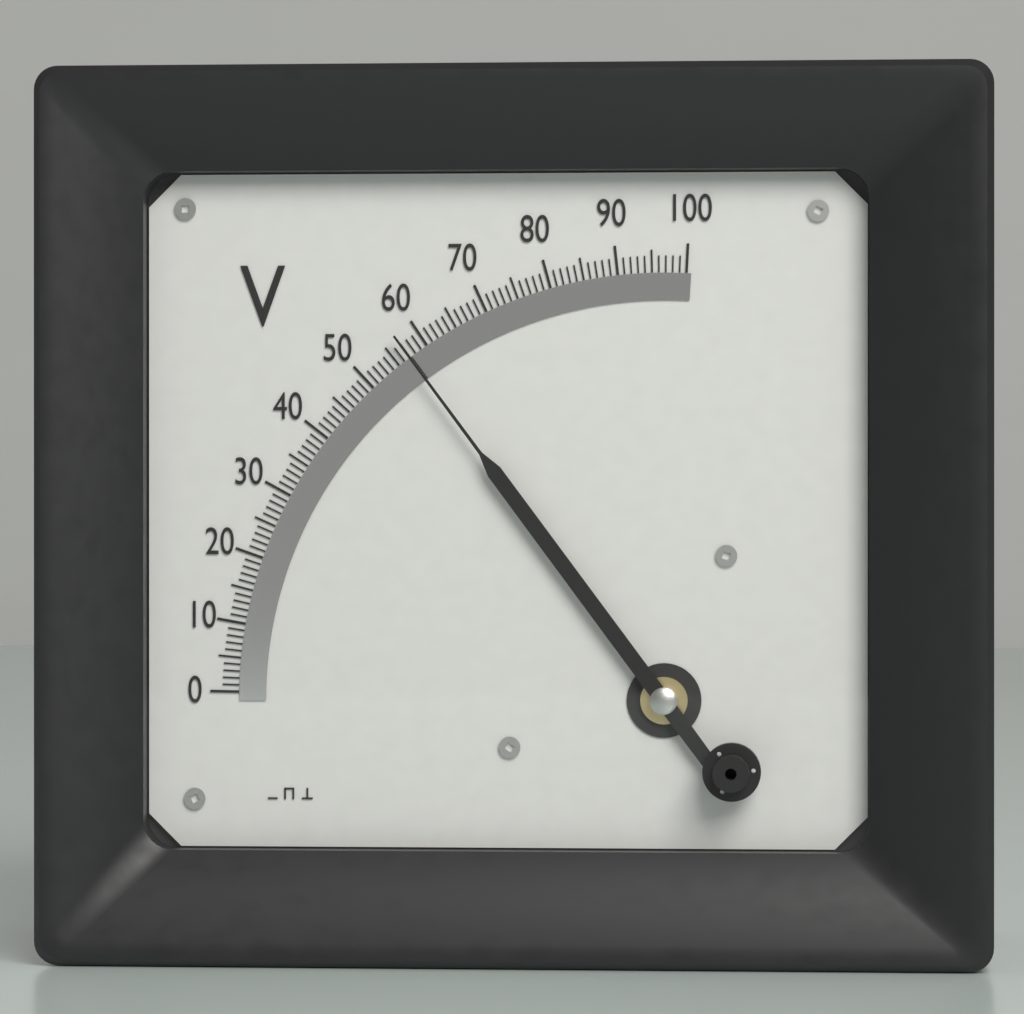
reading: 57 V
